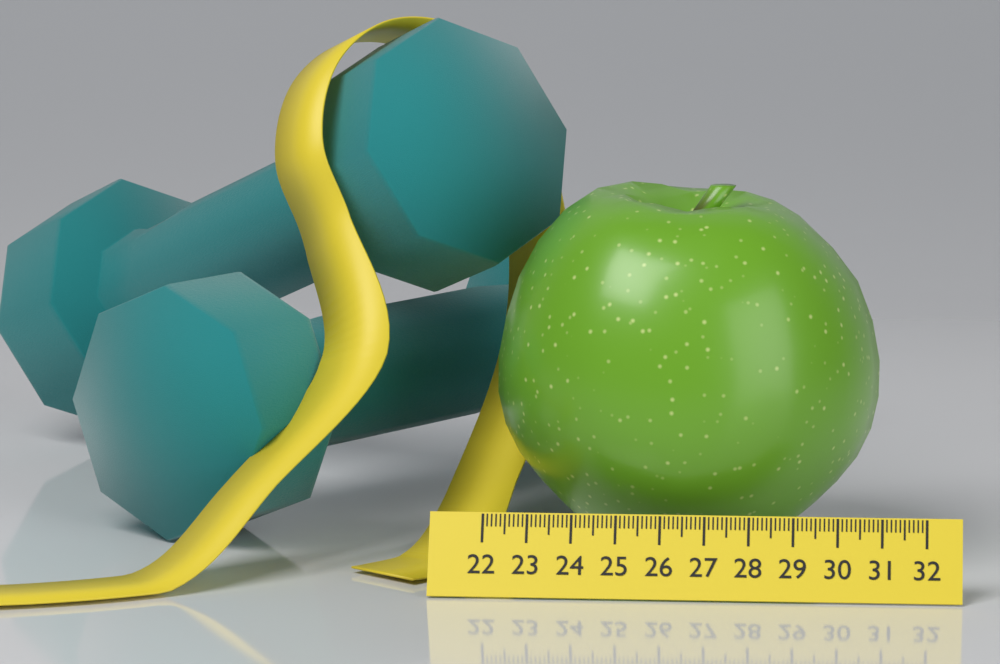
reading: 30.9 (no unit)
